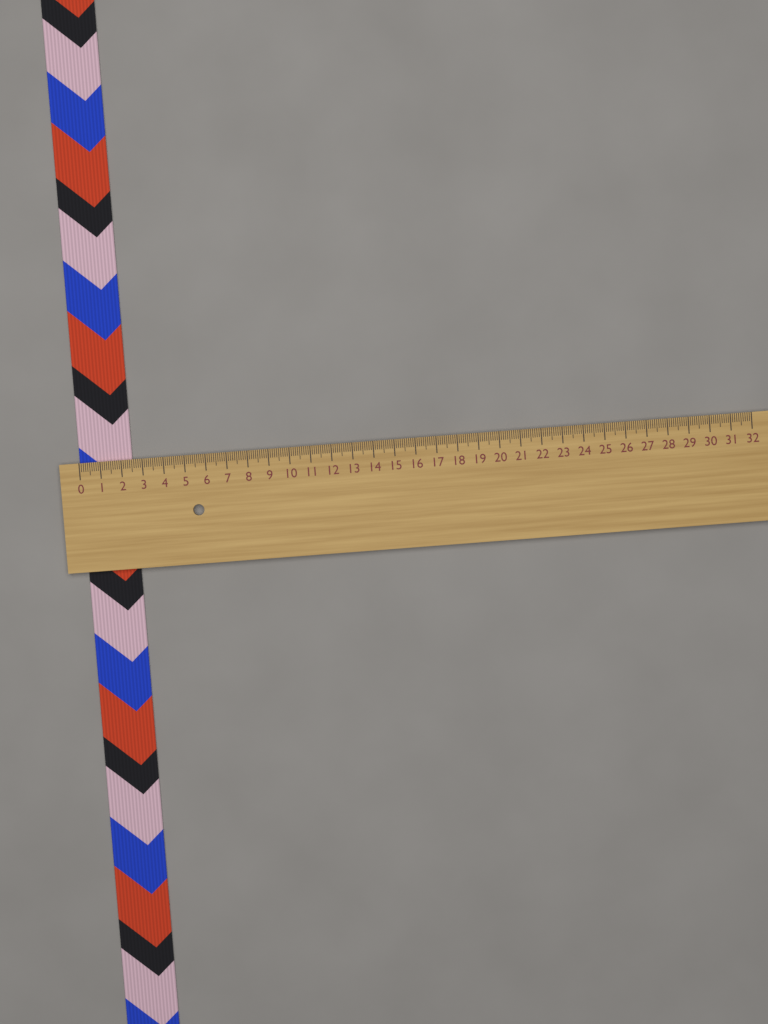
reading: 2.5 (no unit)
